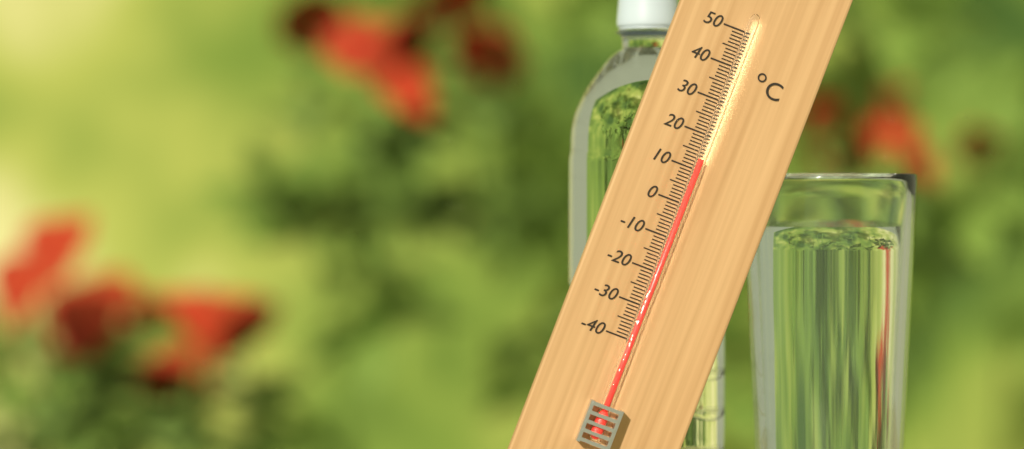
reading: 13 °C
